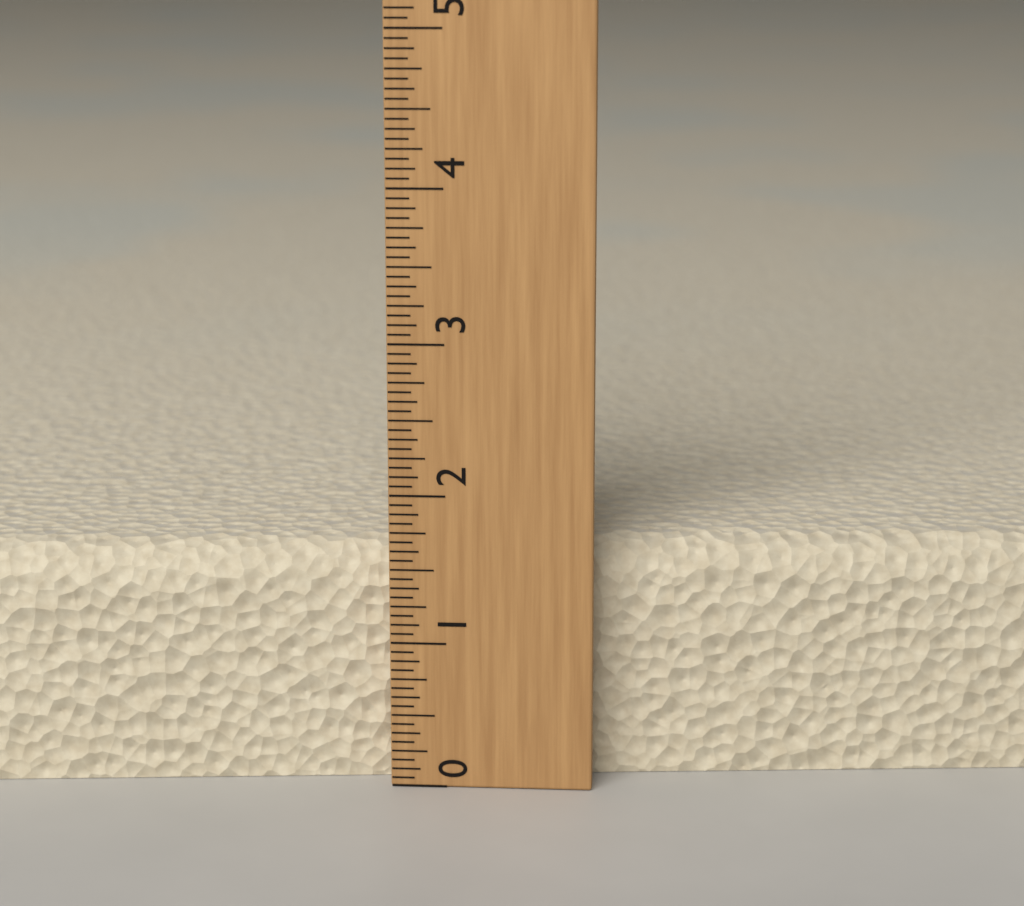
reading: 1.6250 (no unit)
